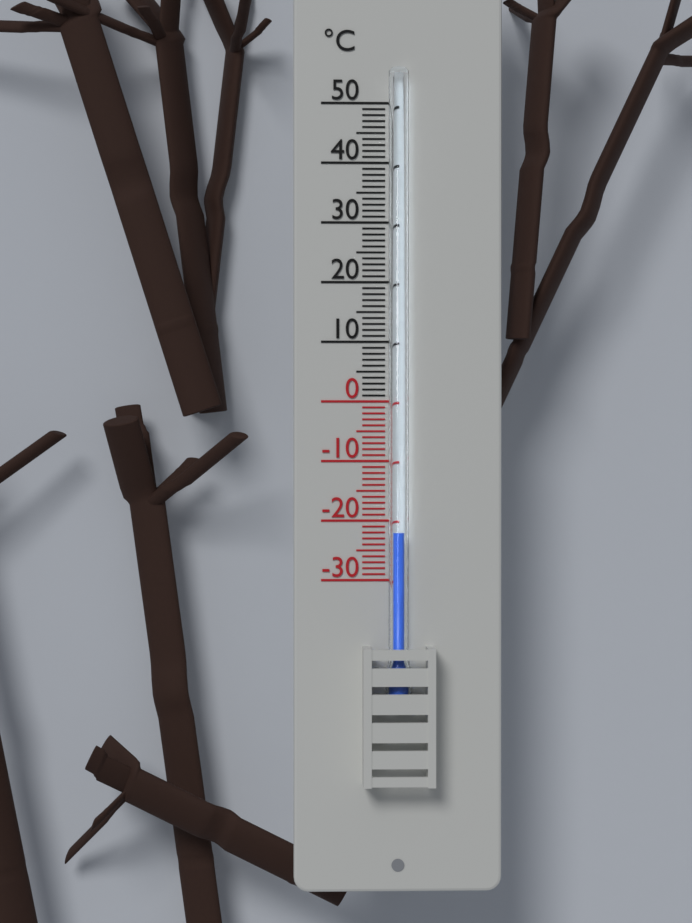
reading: -22 °C
